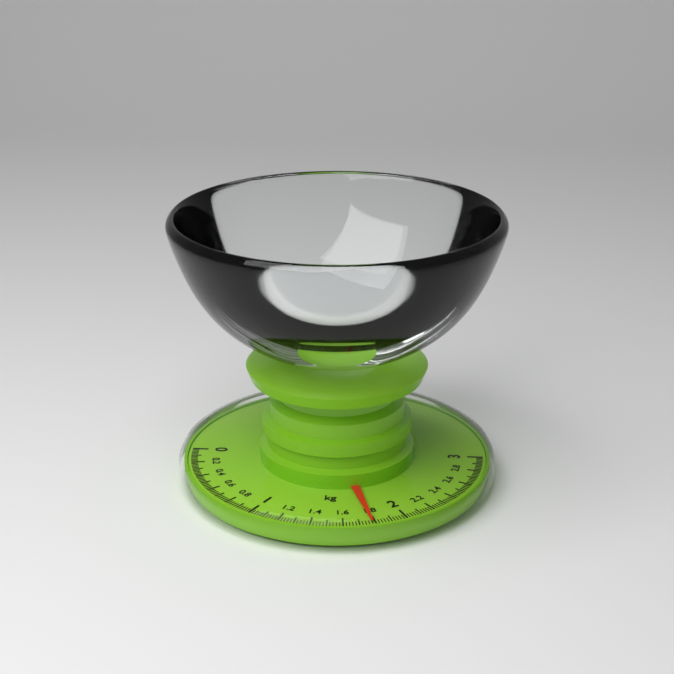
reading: 1.78 kg
